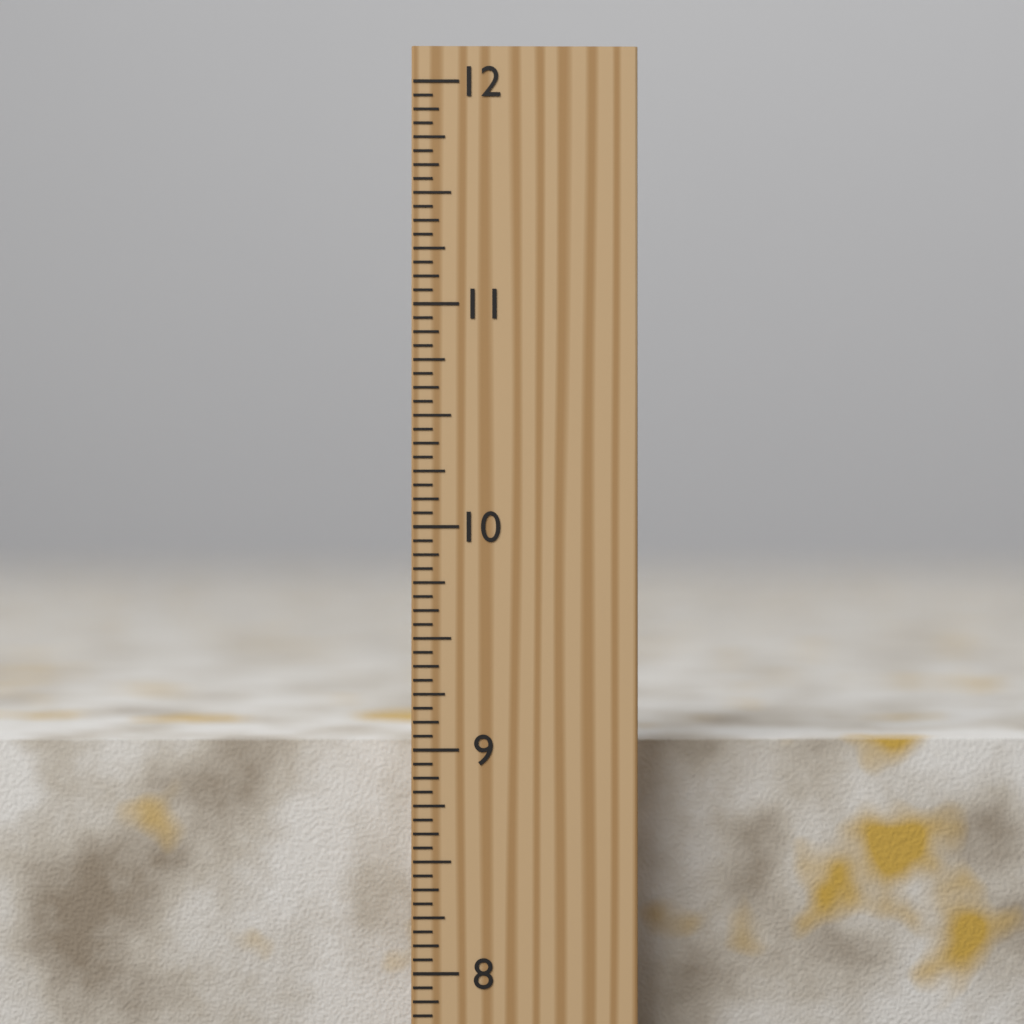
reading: 9.0000 inch
